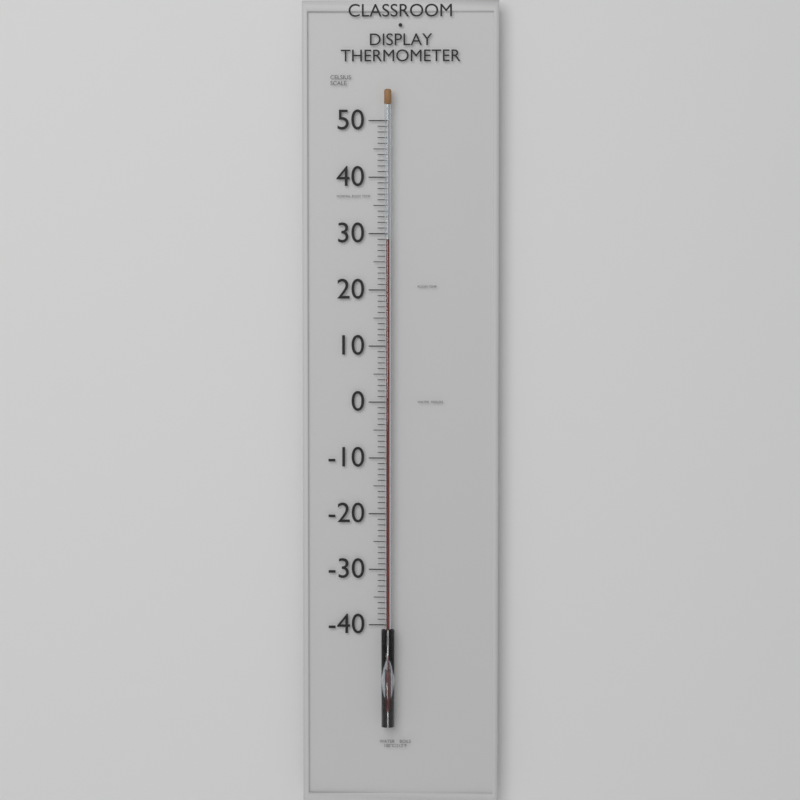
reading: 29 °C
